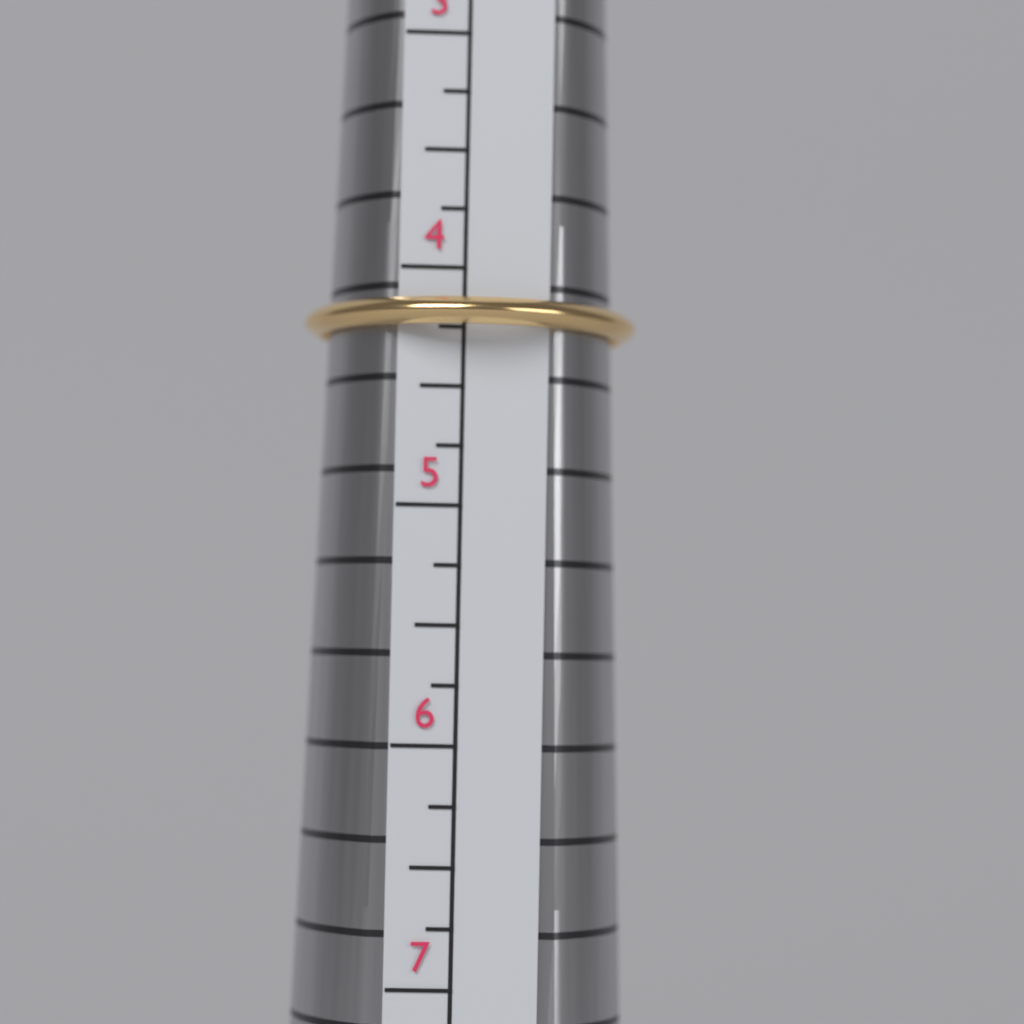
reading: 4.25 (no unit)
